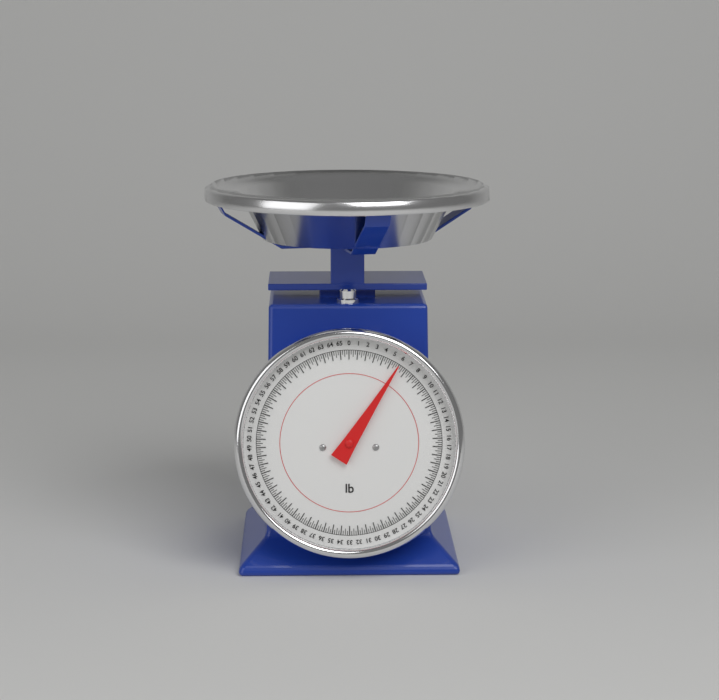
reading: 6.00 lb
